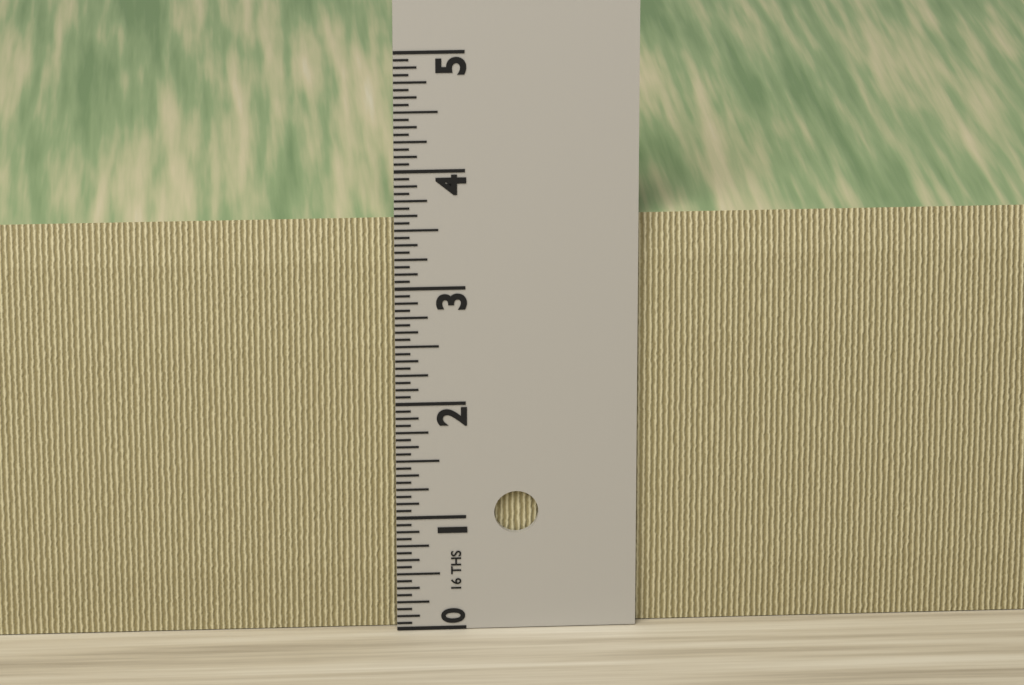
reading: 3.5625 in
